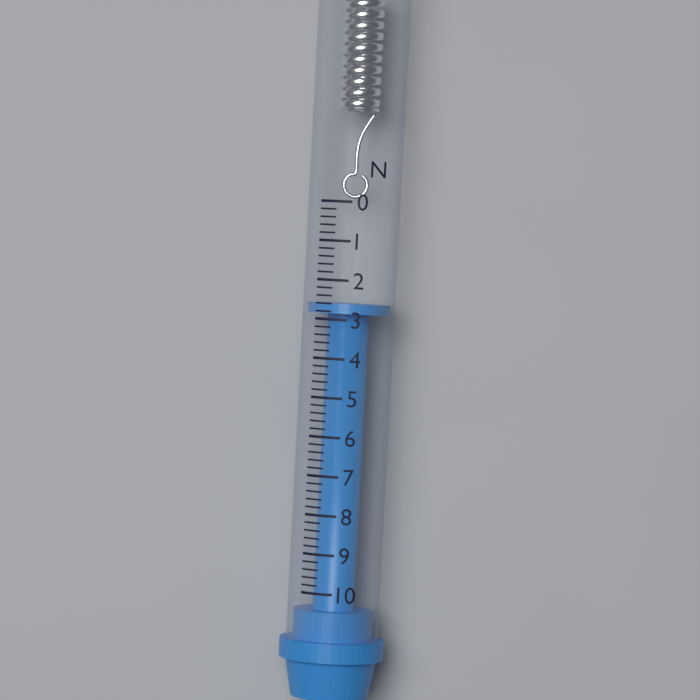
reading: 2.6 N
